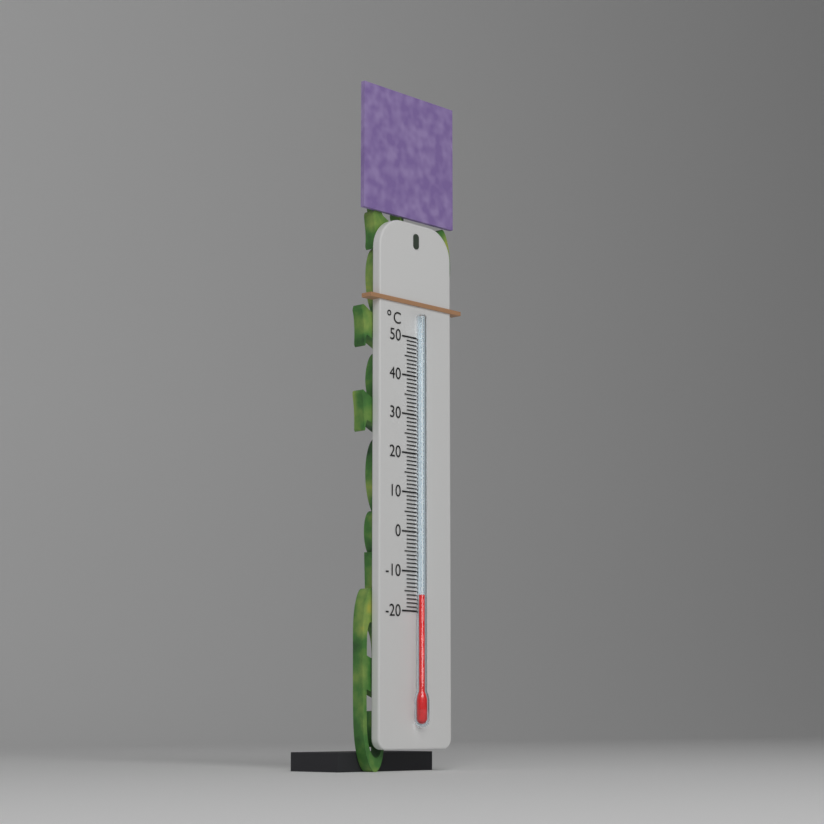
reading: -16 °C
